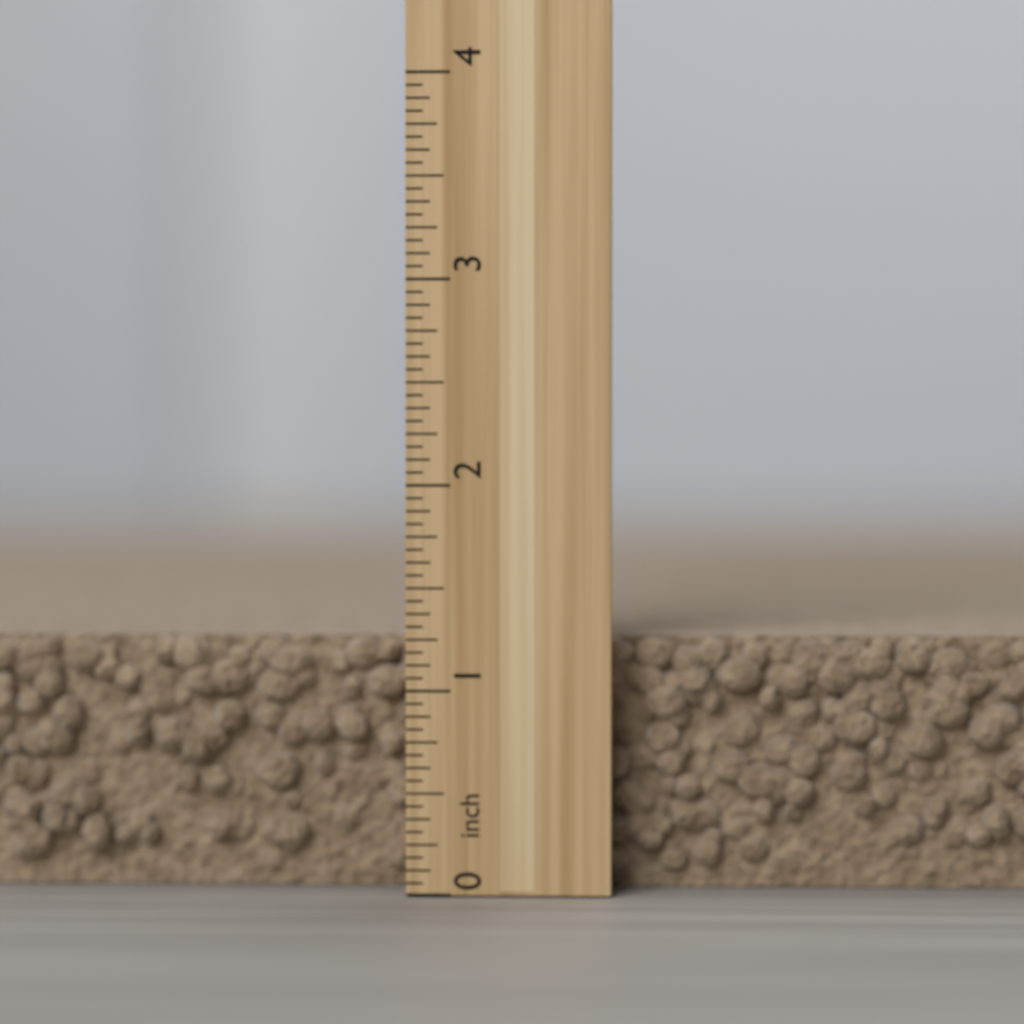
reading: 1.2500 inch
